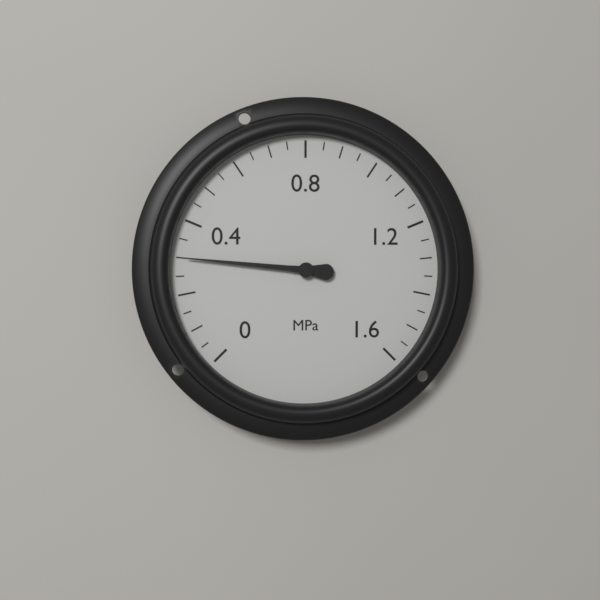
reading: 0.30 MPa
